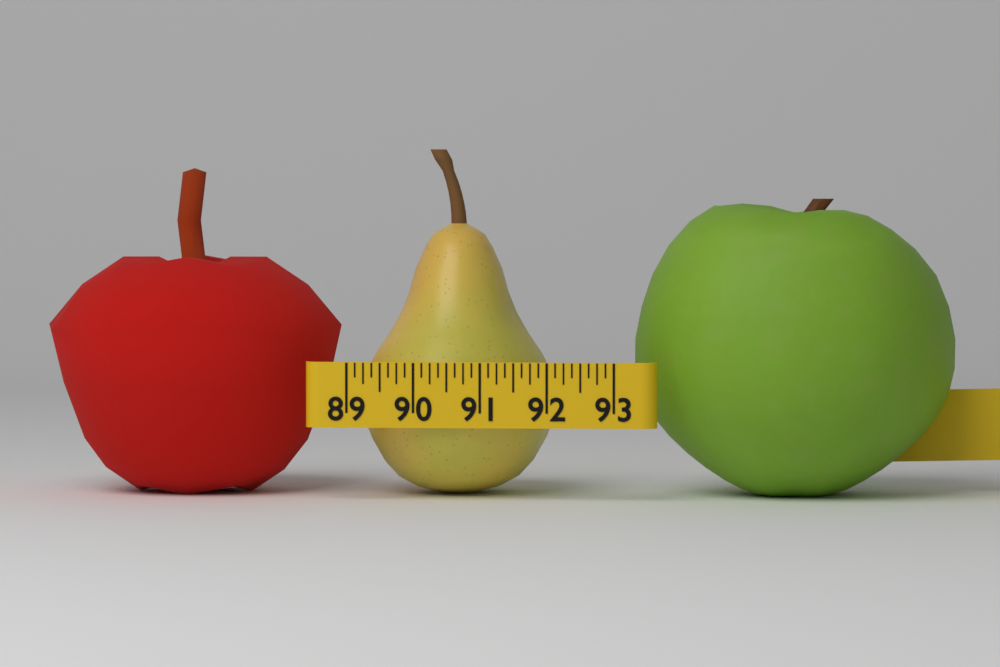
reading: 92.000 (no unit)
